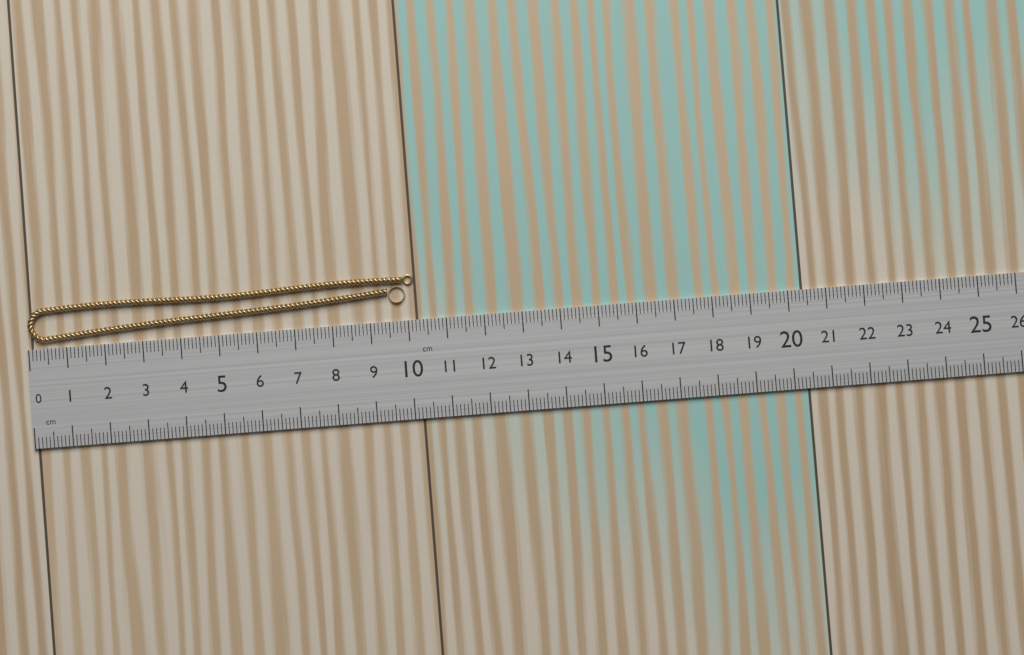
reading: 10.2 cm
